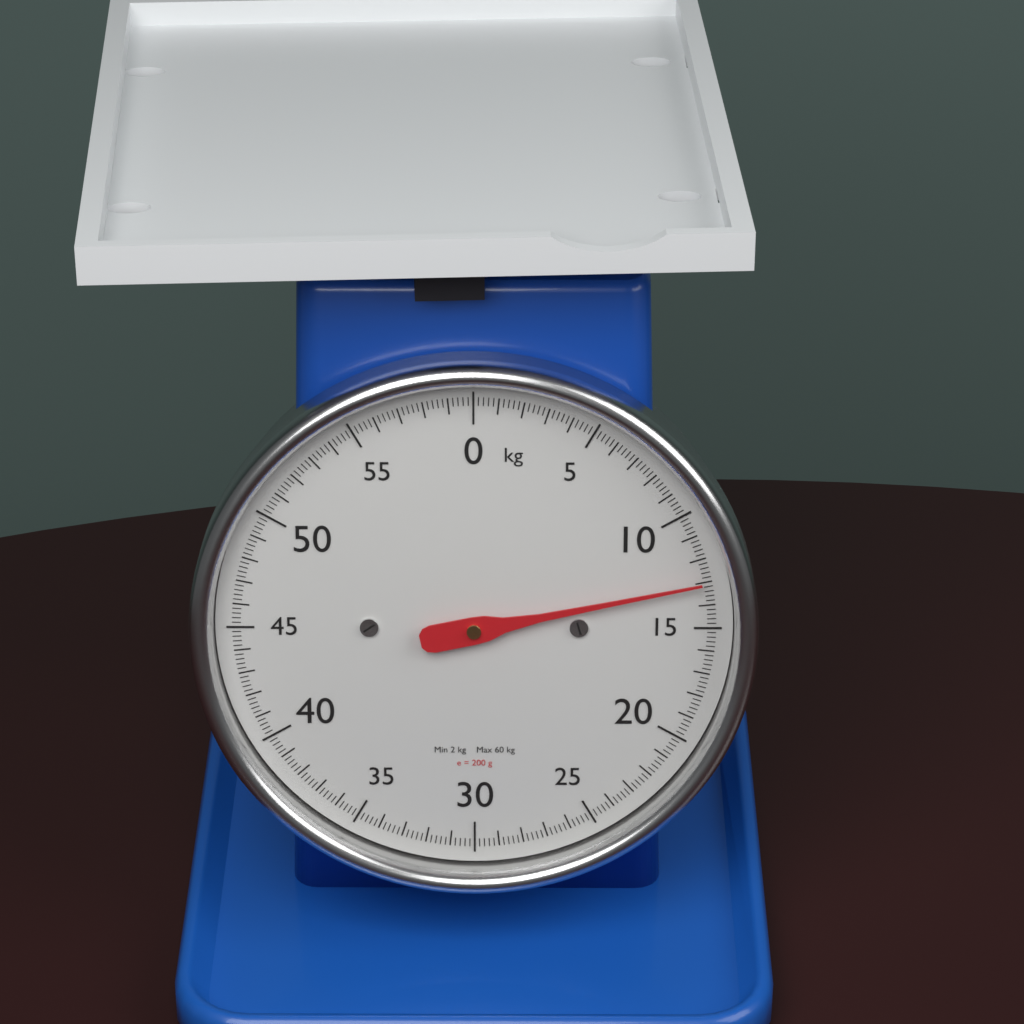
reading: 13.0 kg
